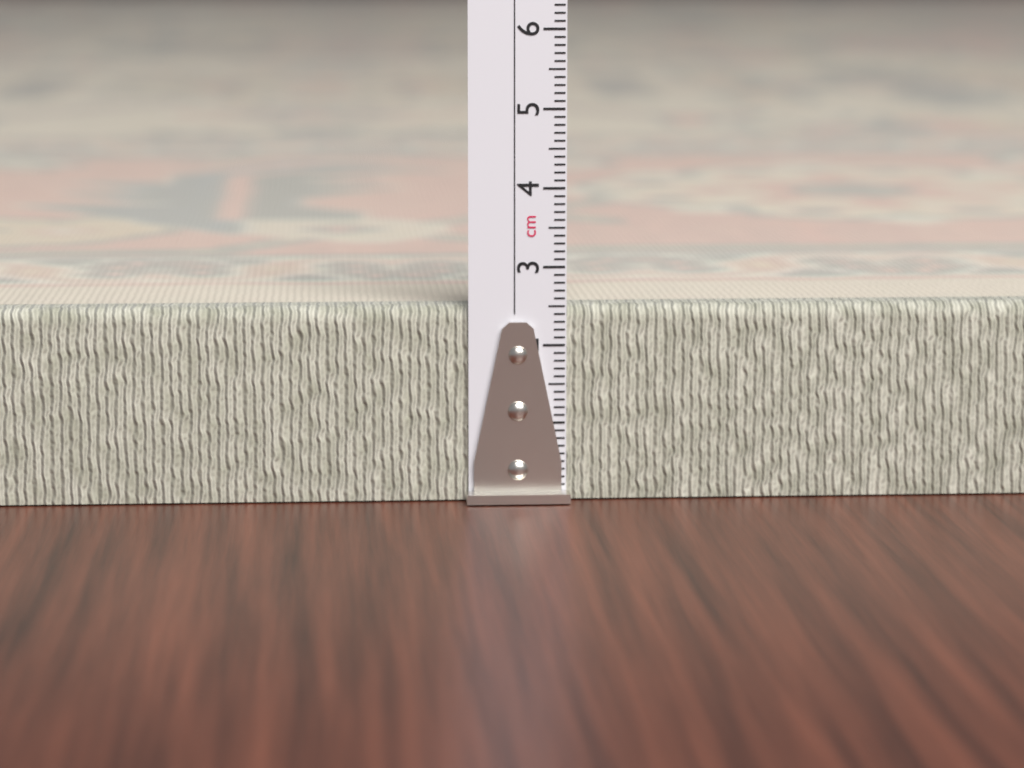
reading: 2.5 cm
